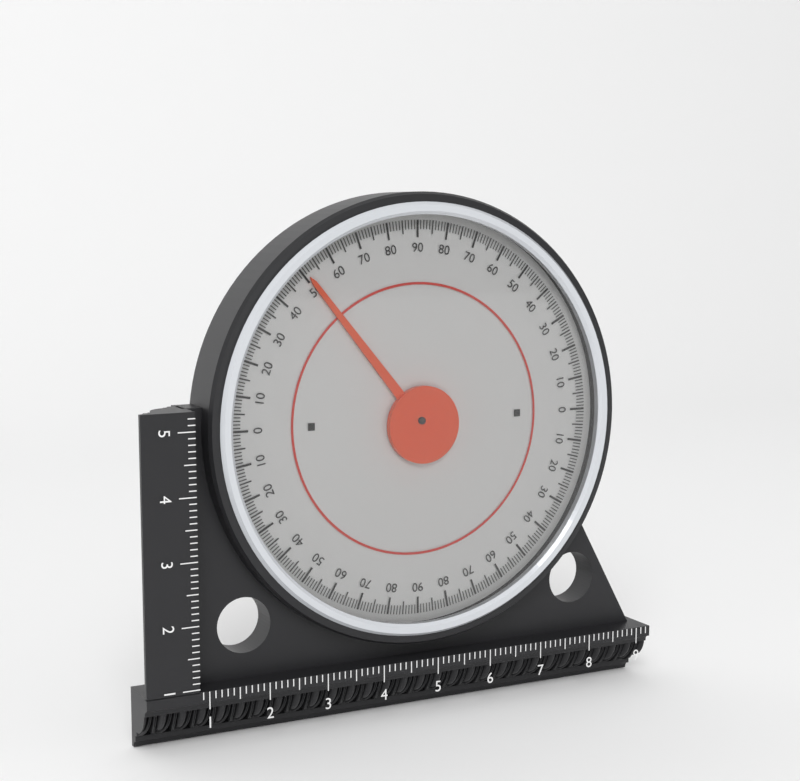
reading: 51 (no unit)
